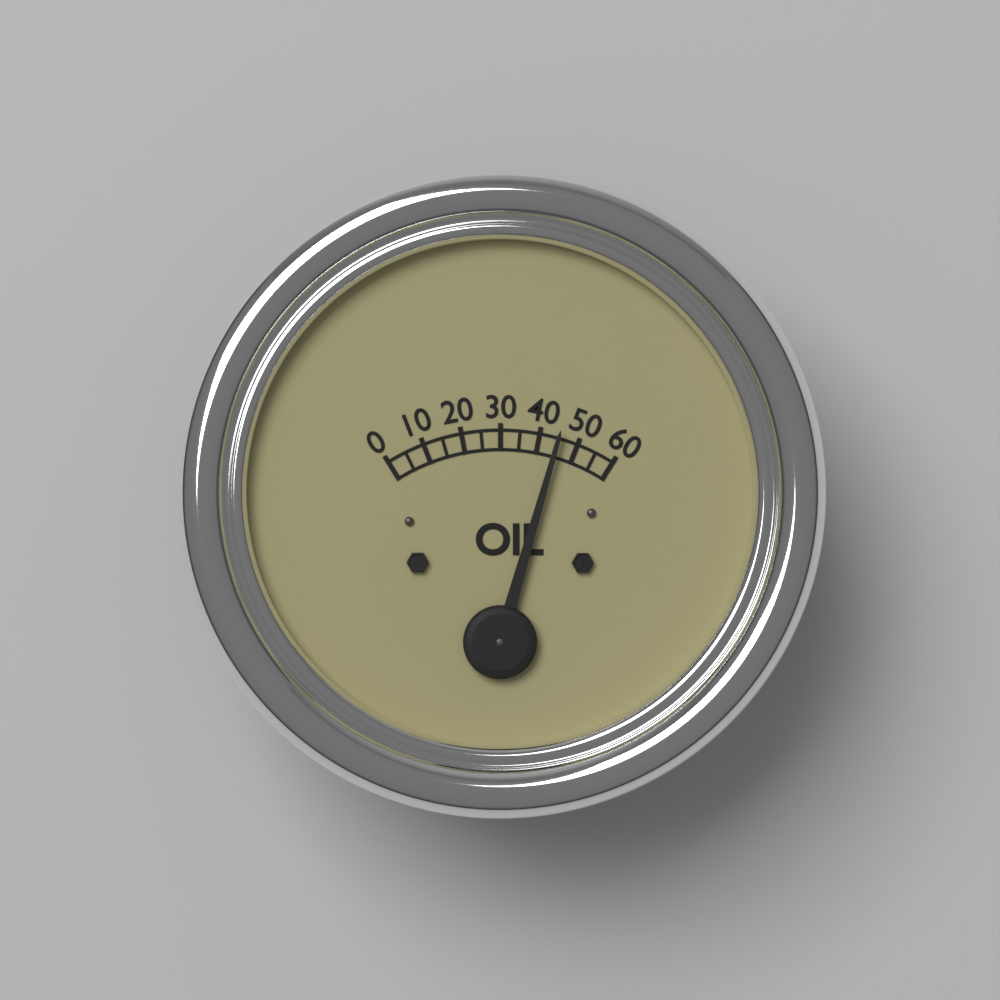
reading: 45 (no unit)
